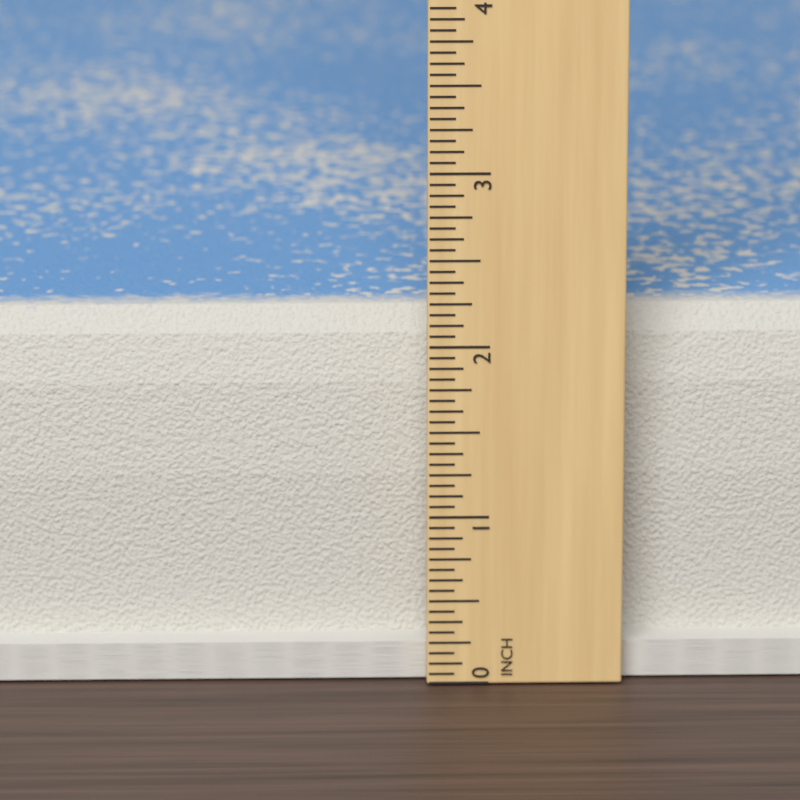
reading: 2.1250 in
